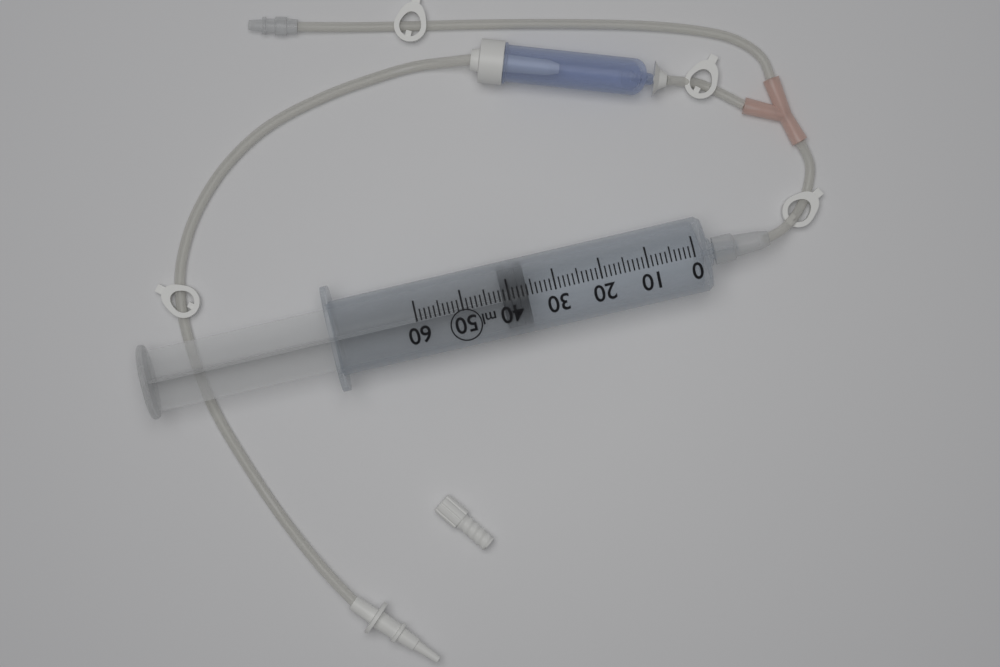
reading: 36 ml
